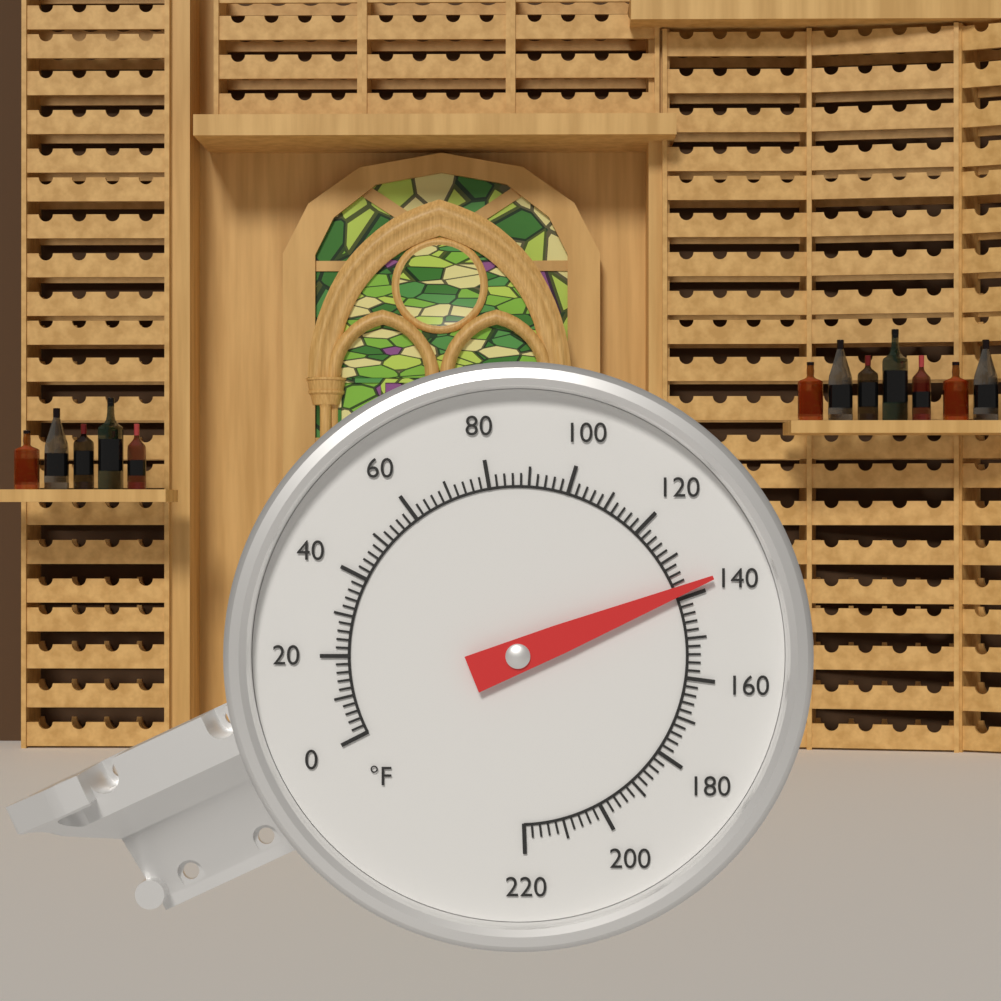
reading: 138 °F
